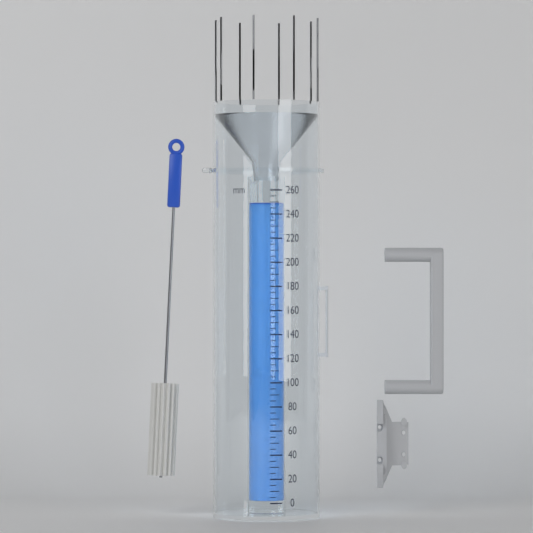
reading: 250 mm
